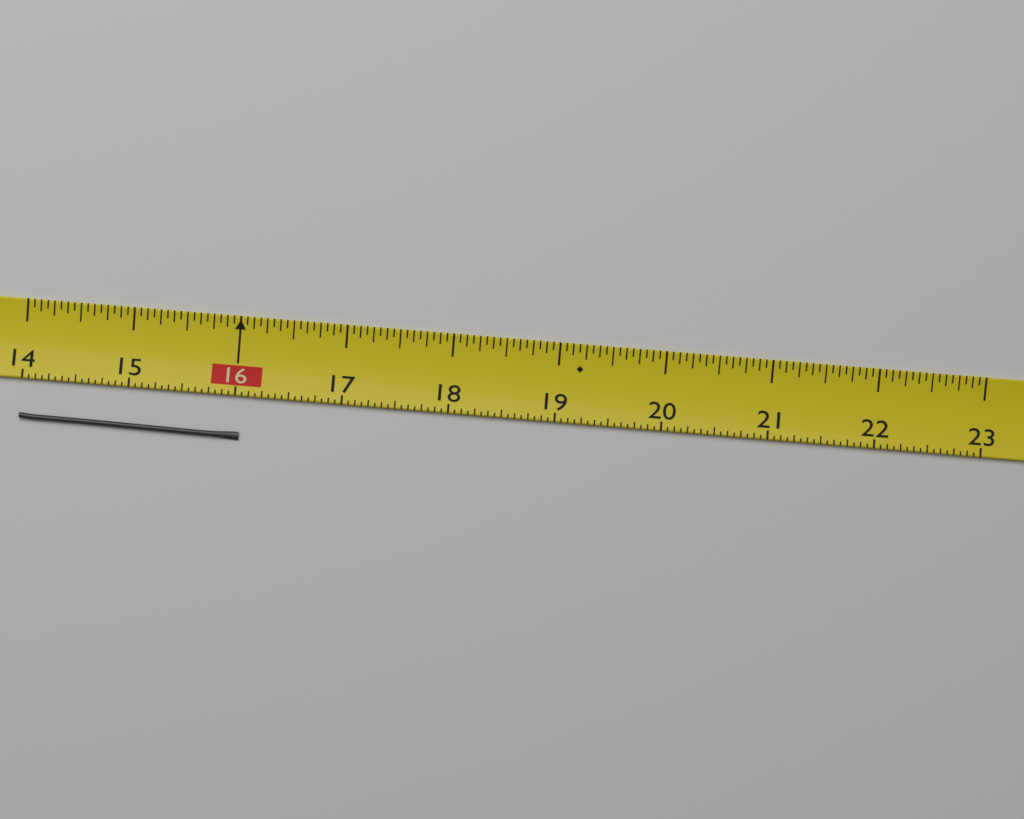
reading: 16.0625 (no unit)
